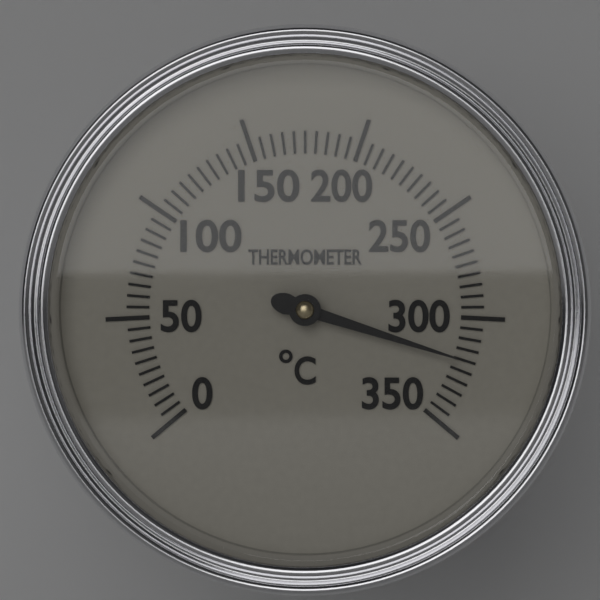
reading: 320 °C
